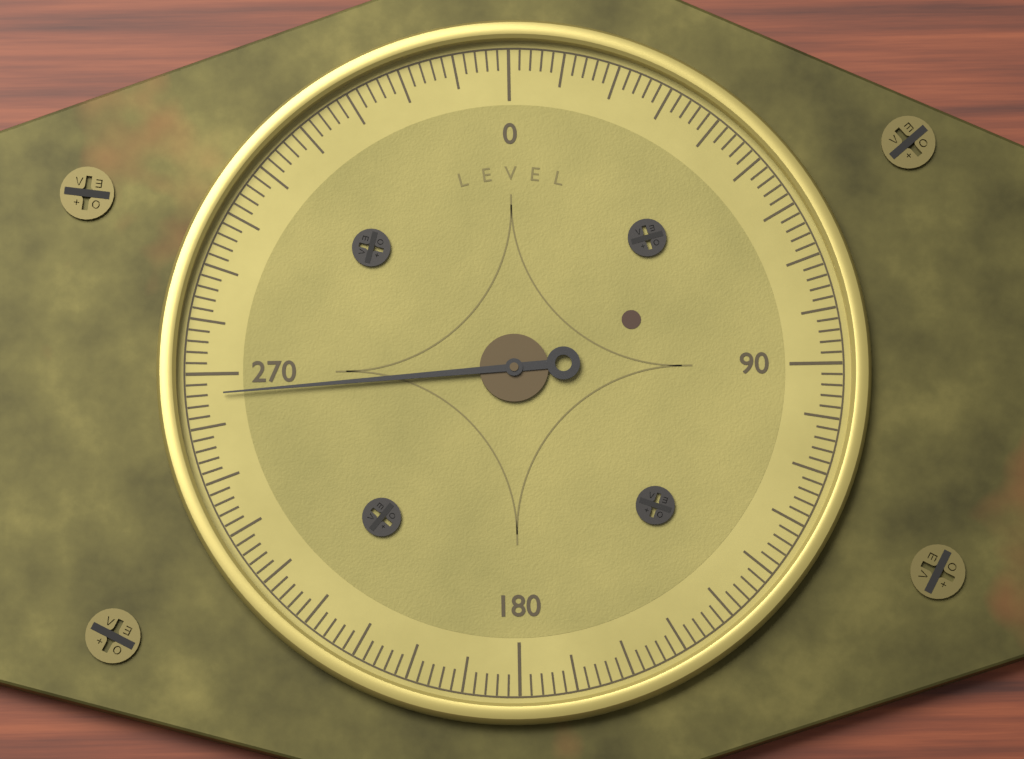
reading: 266 (no unit)
